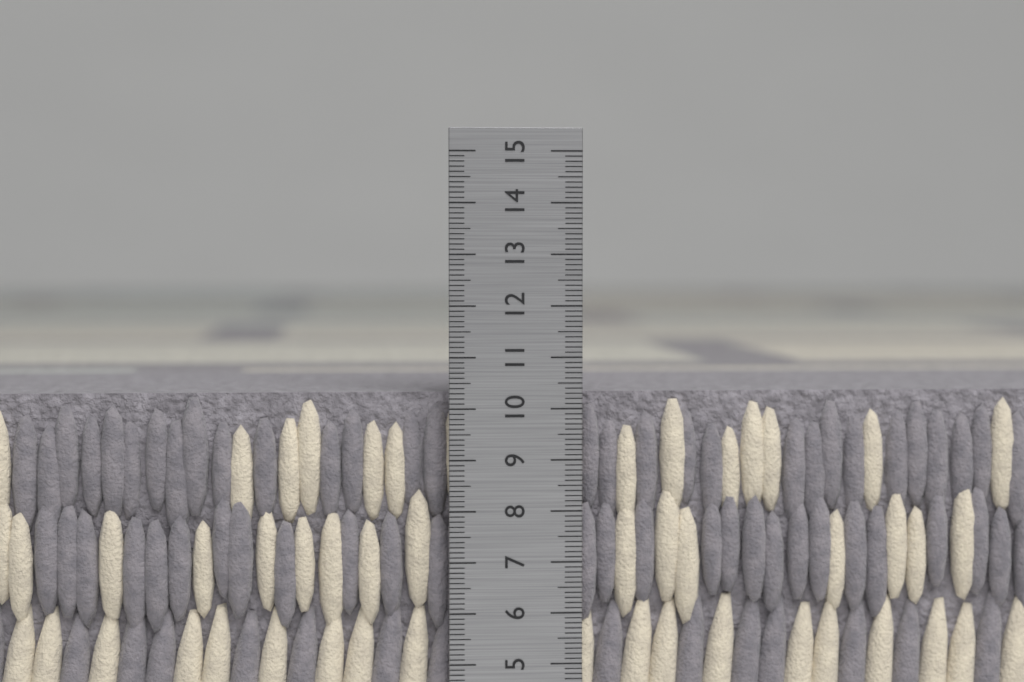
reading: 10.3 cm
